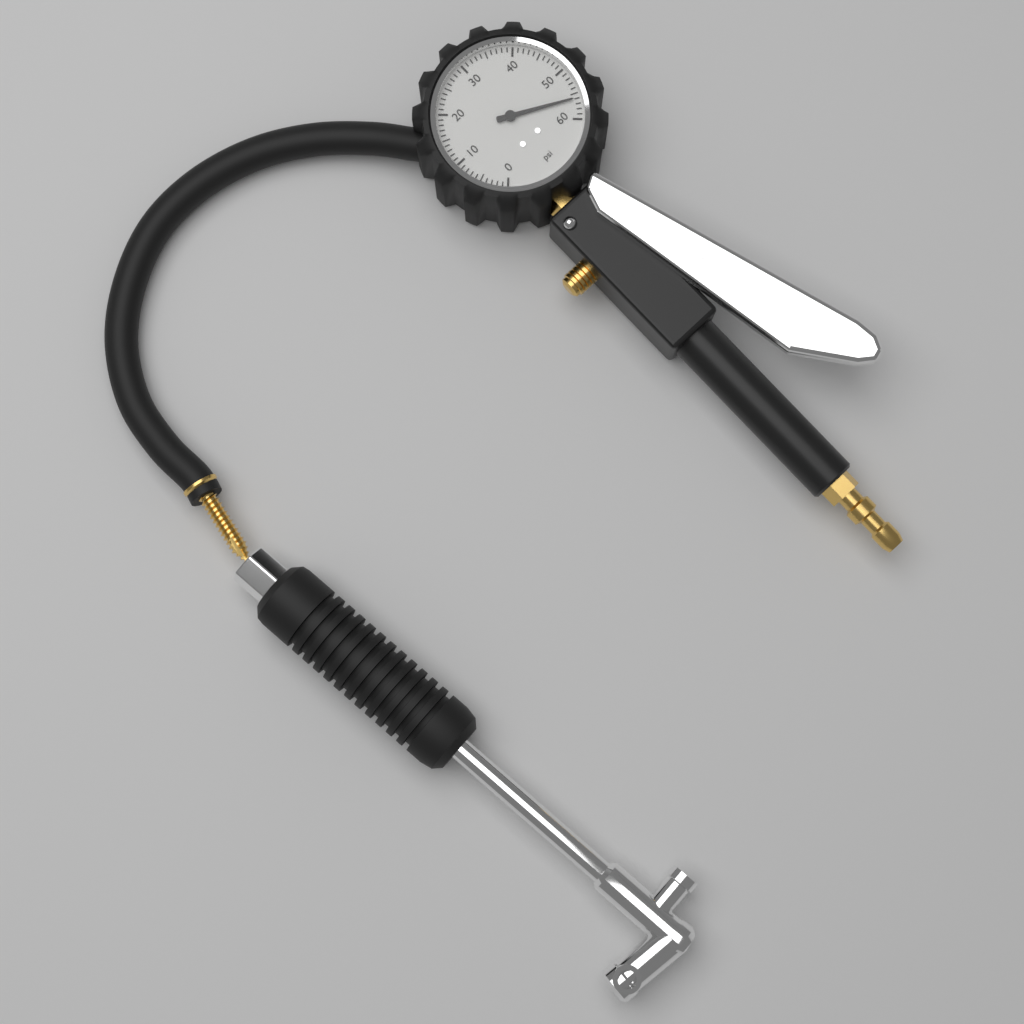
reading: 56 psi
